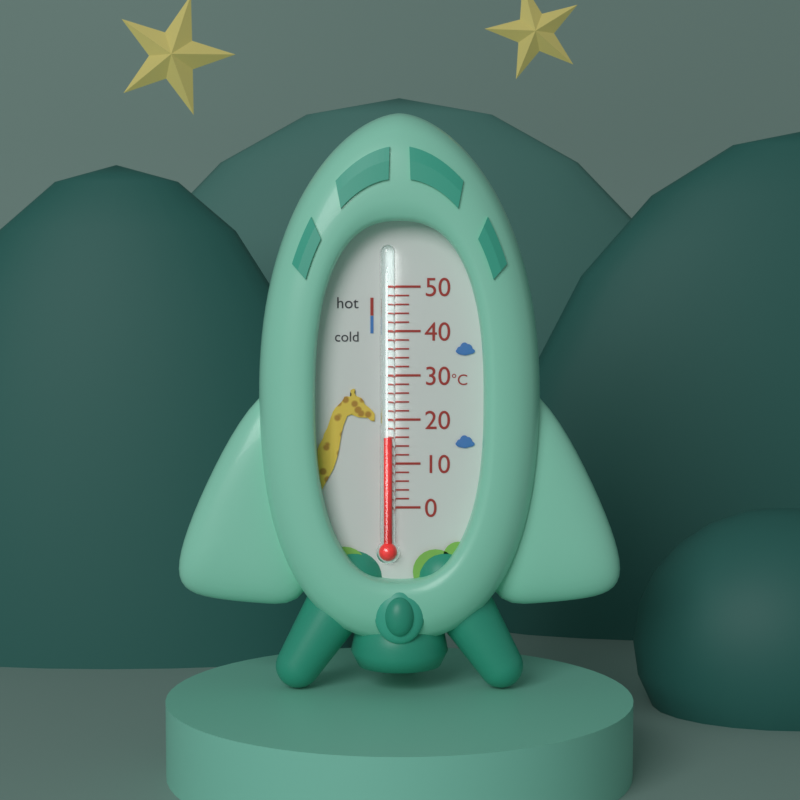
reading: 16 °C
